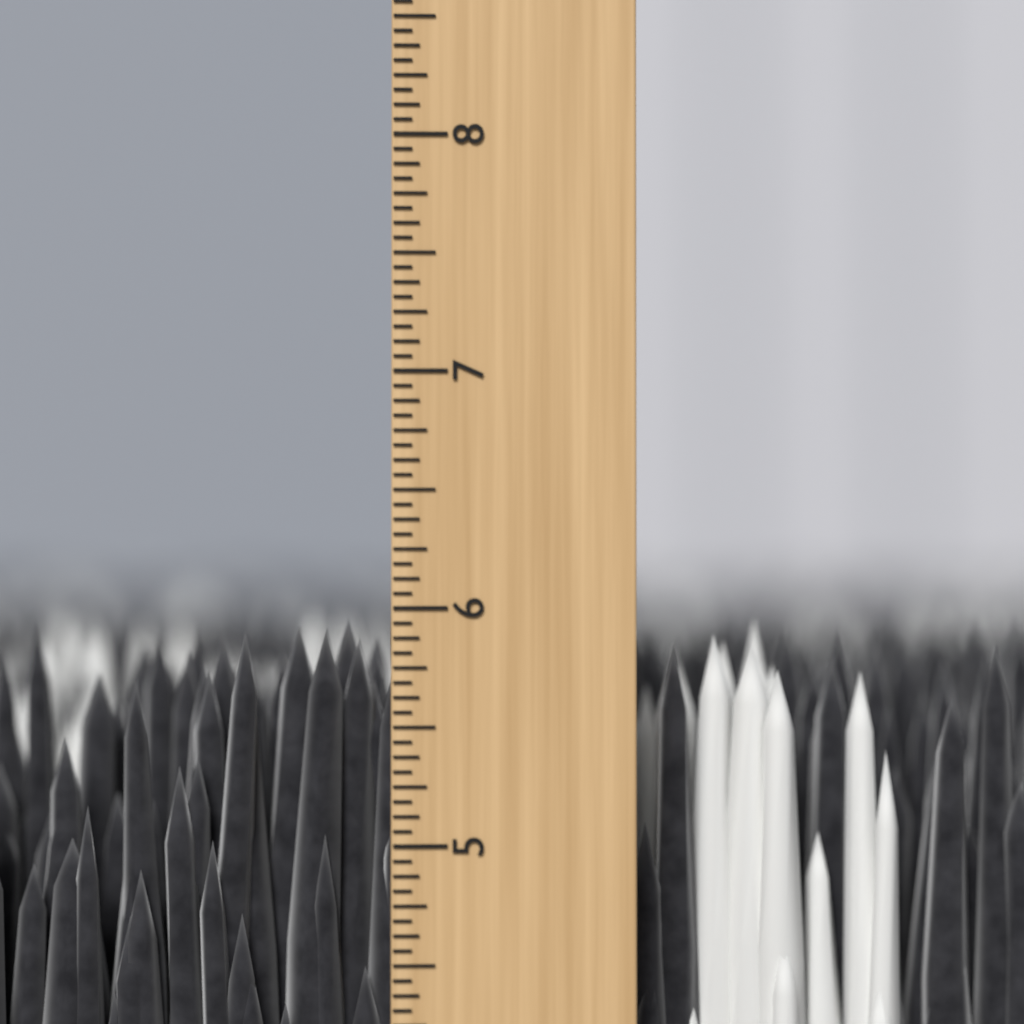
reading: 5.9375 inch
